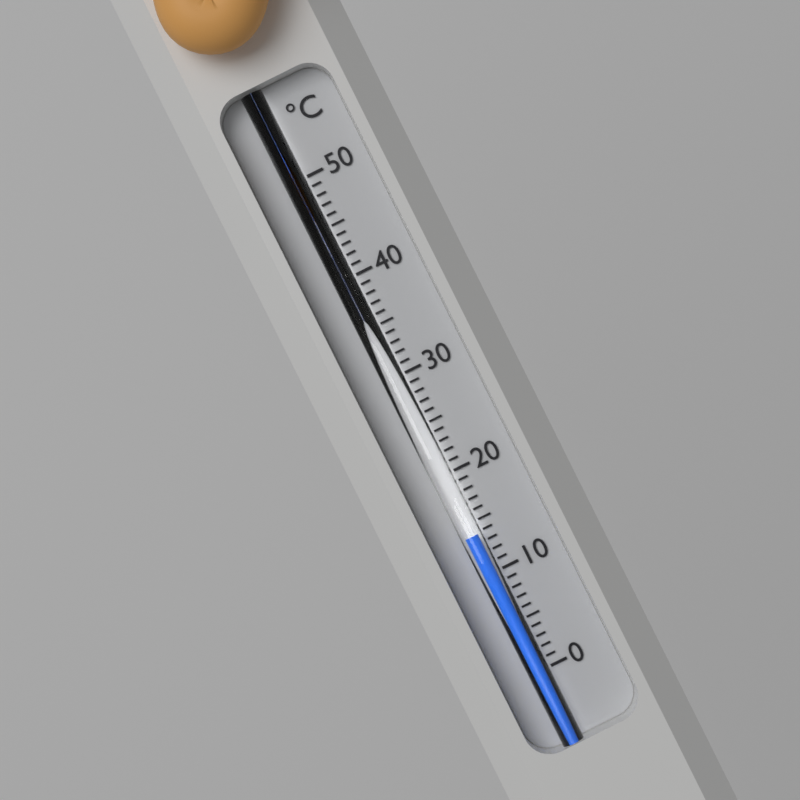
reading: 14 °C
